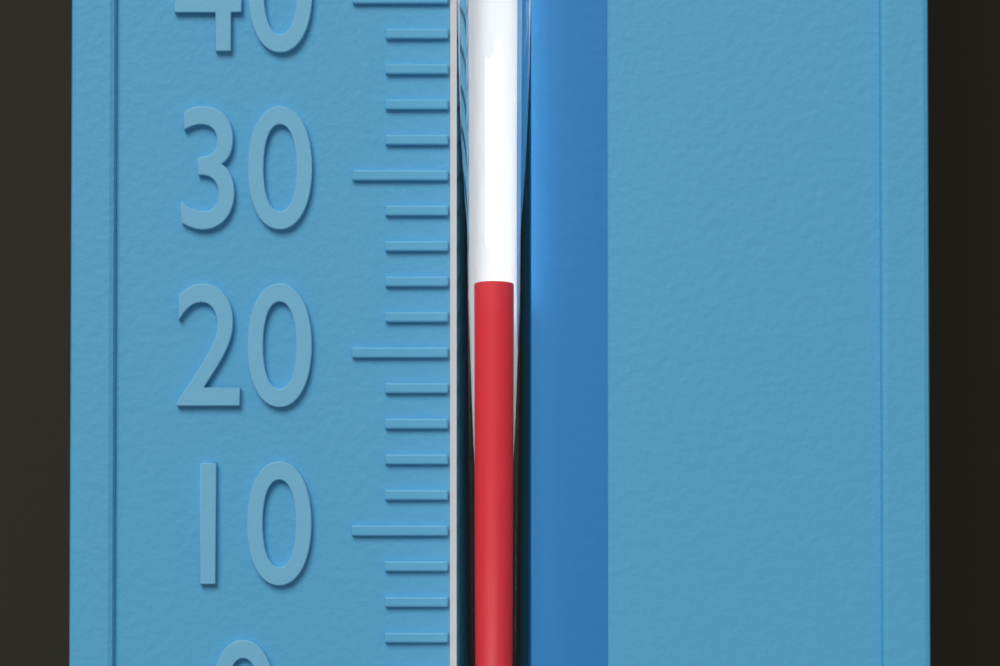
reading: 24 °F
